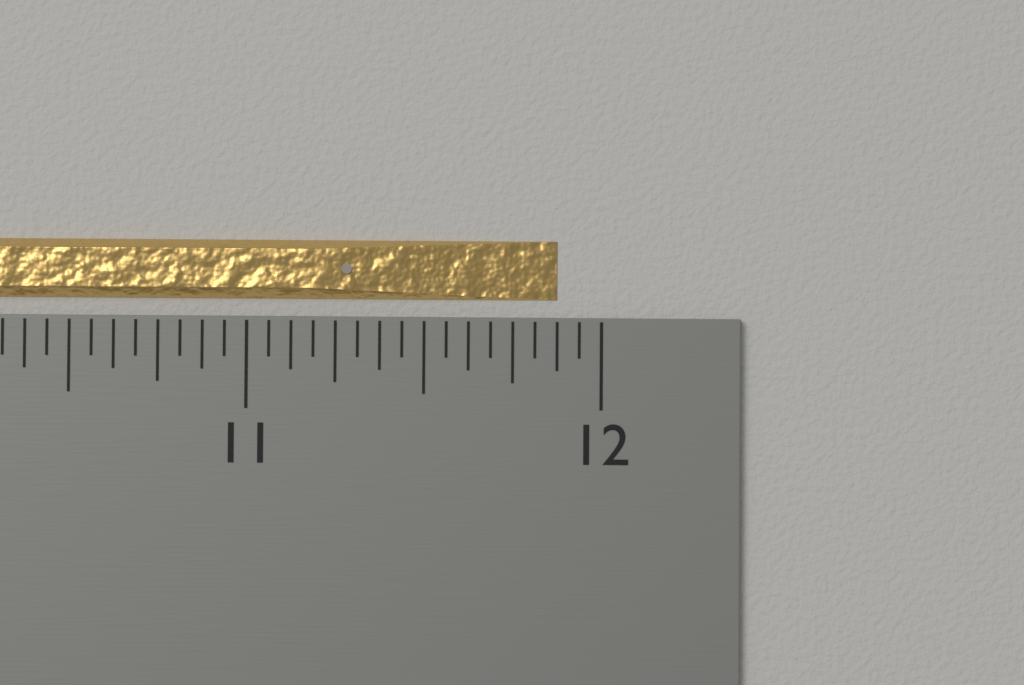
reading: 11.8750 inch
